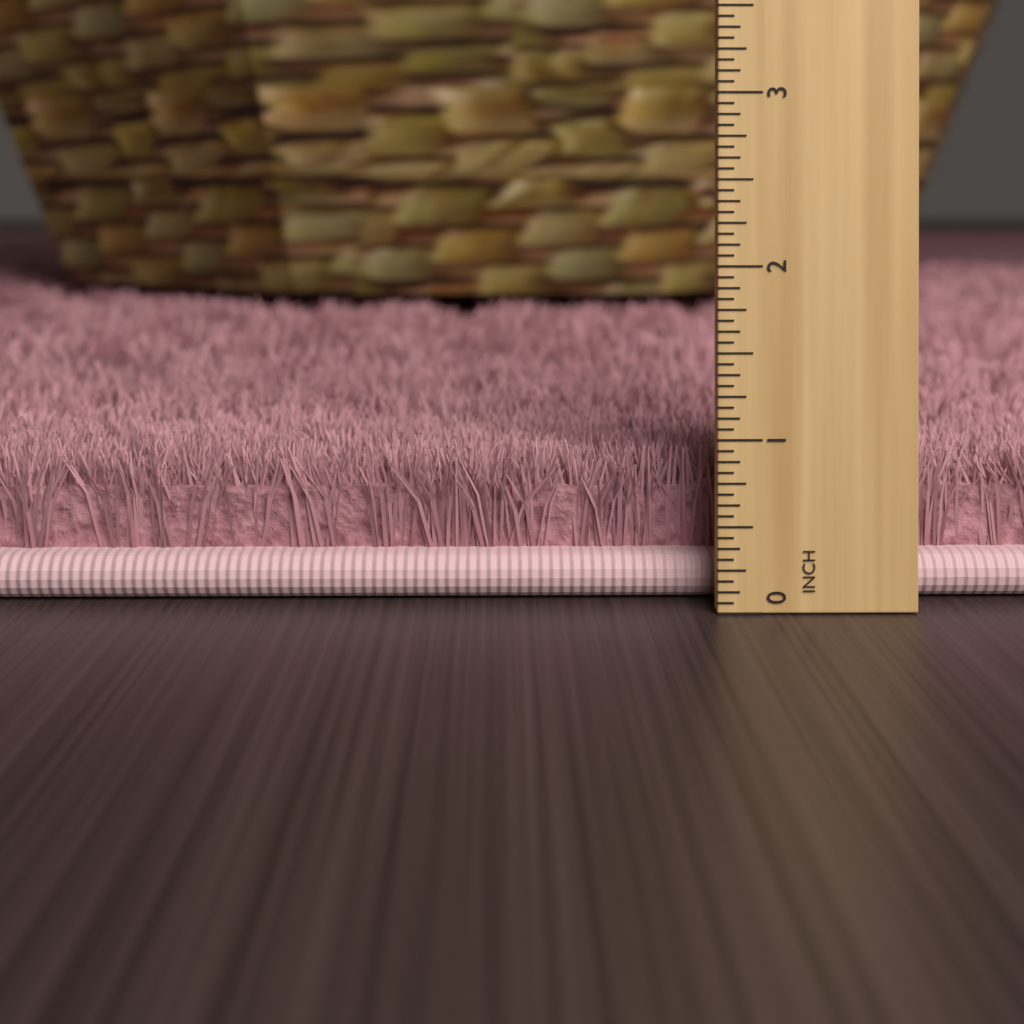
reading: 0.8750 inch
